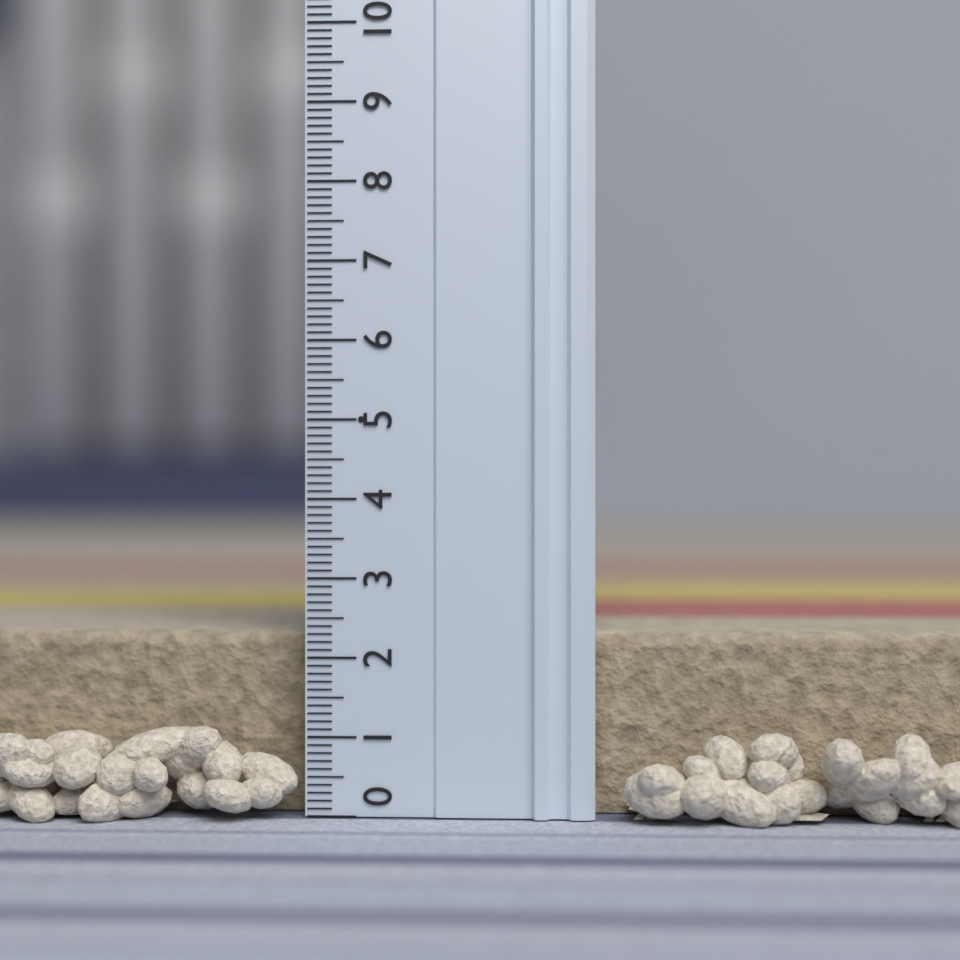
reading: 2.3 (no unit)
